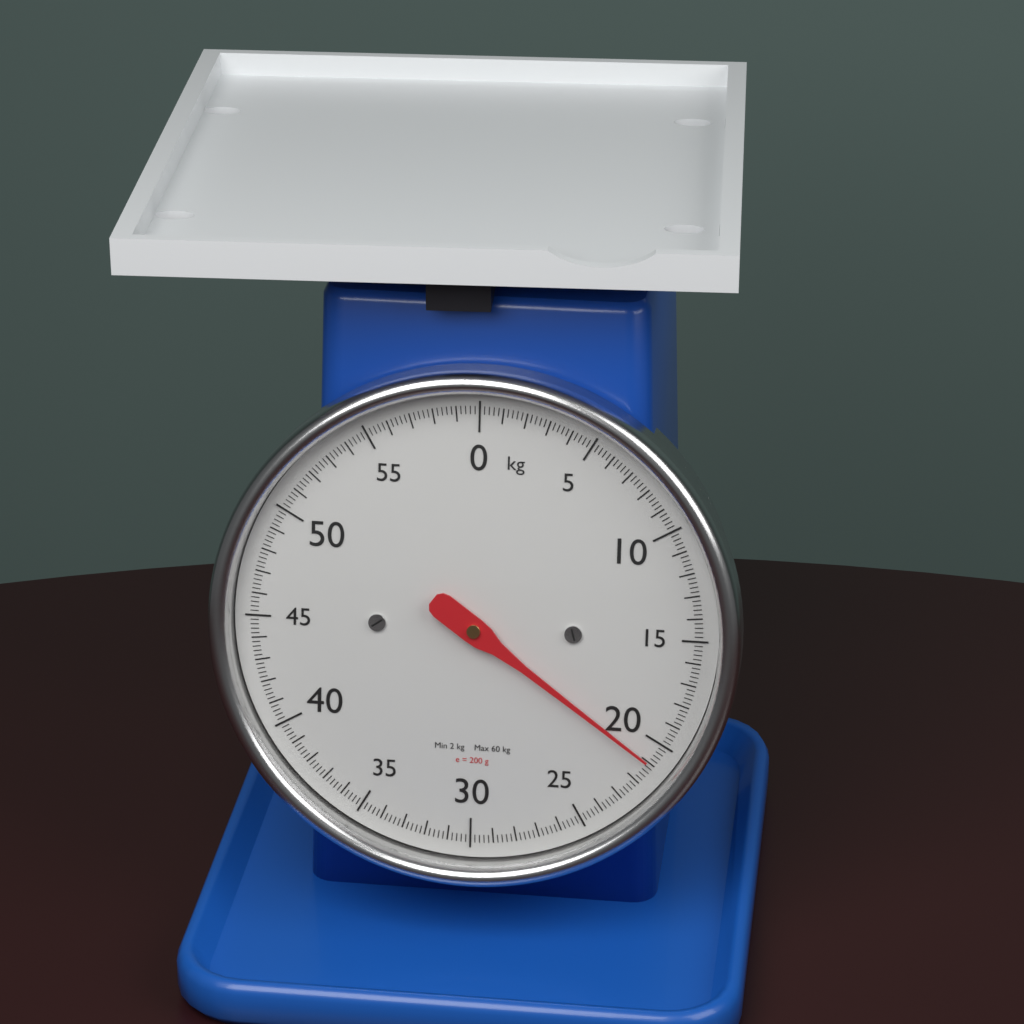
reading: 21.0 kg
